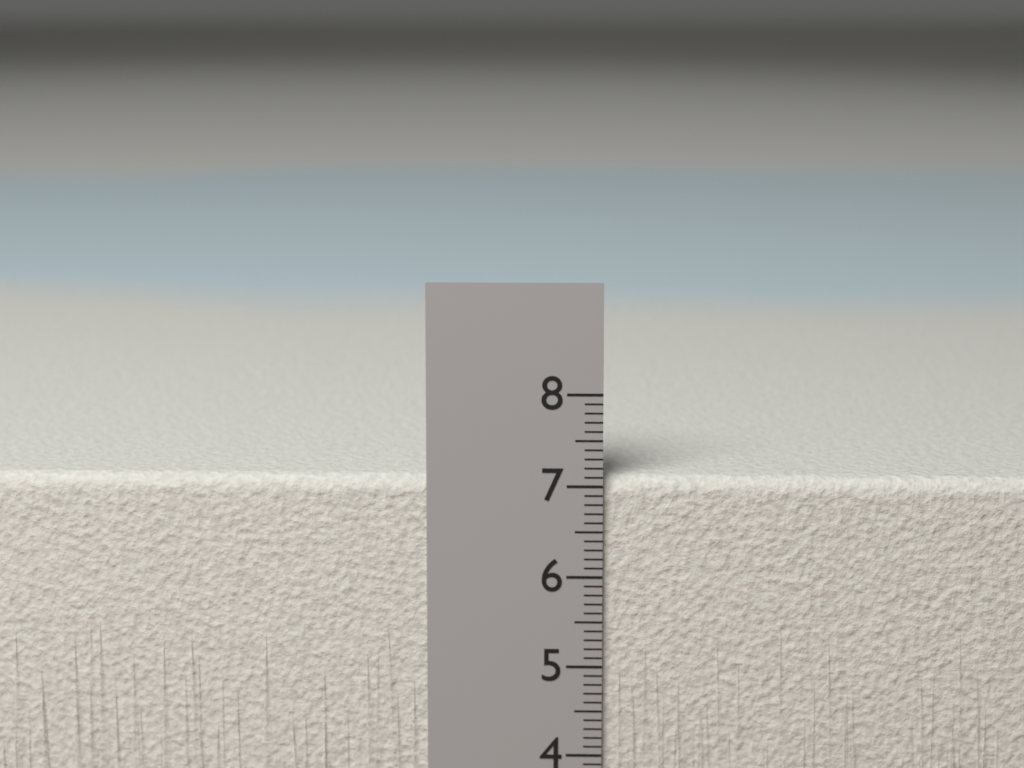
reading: 7.1 cm
